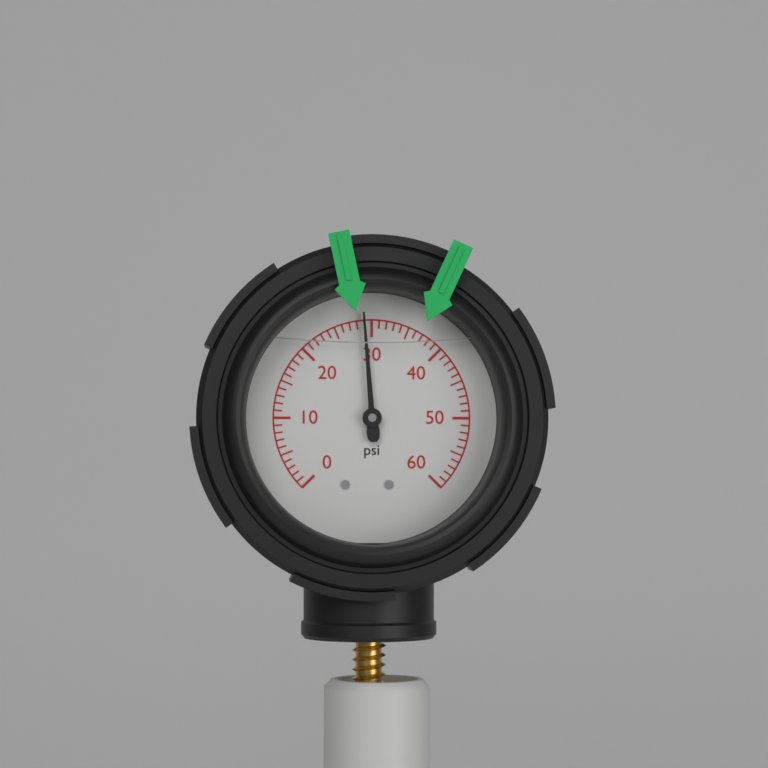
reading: 29 psi
